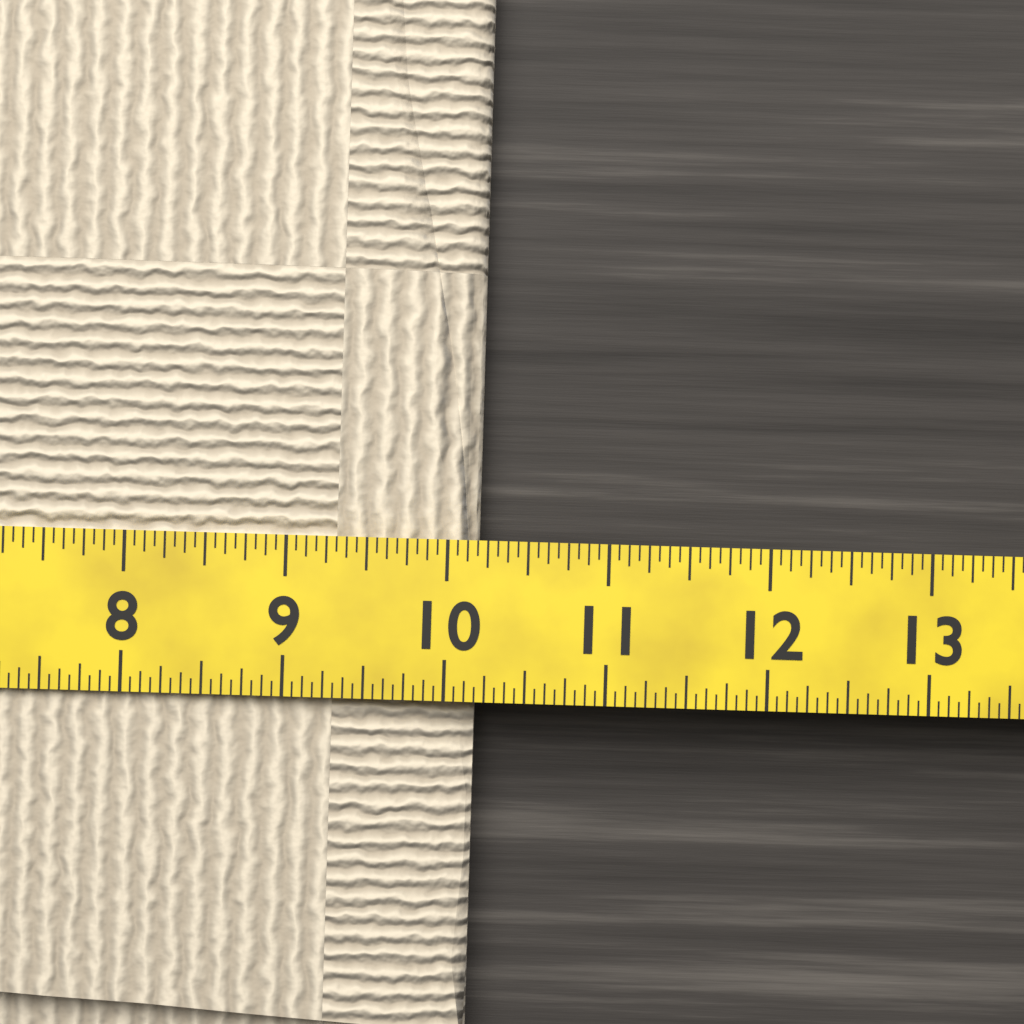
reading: 10.1875 (no unit)
